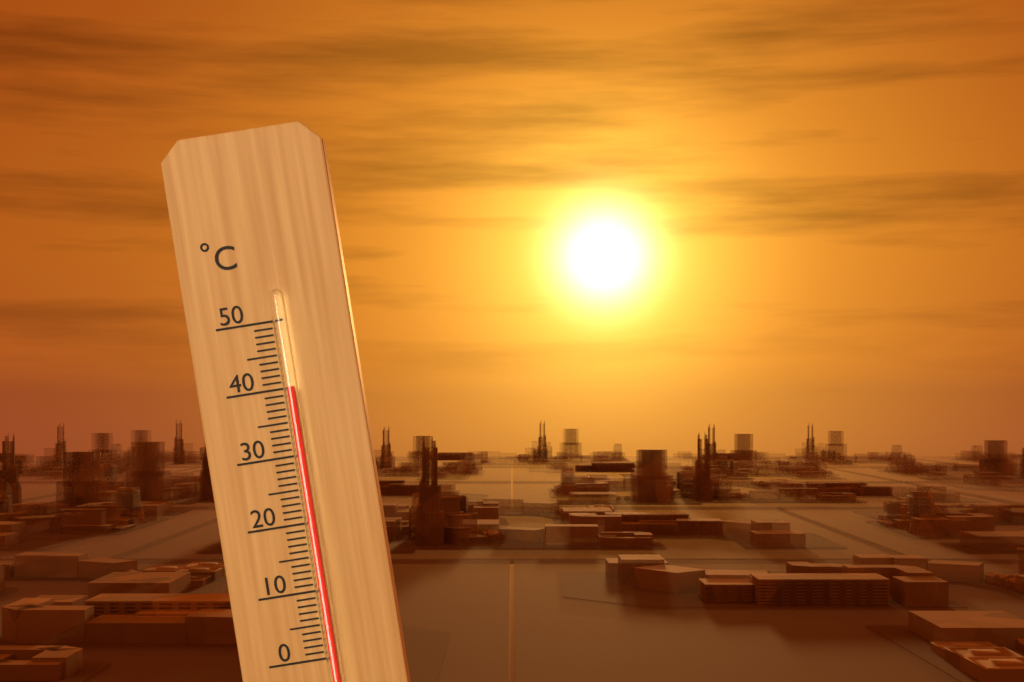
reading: 40 °C
